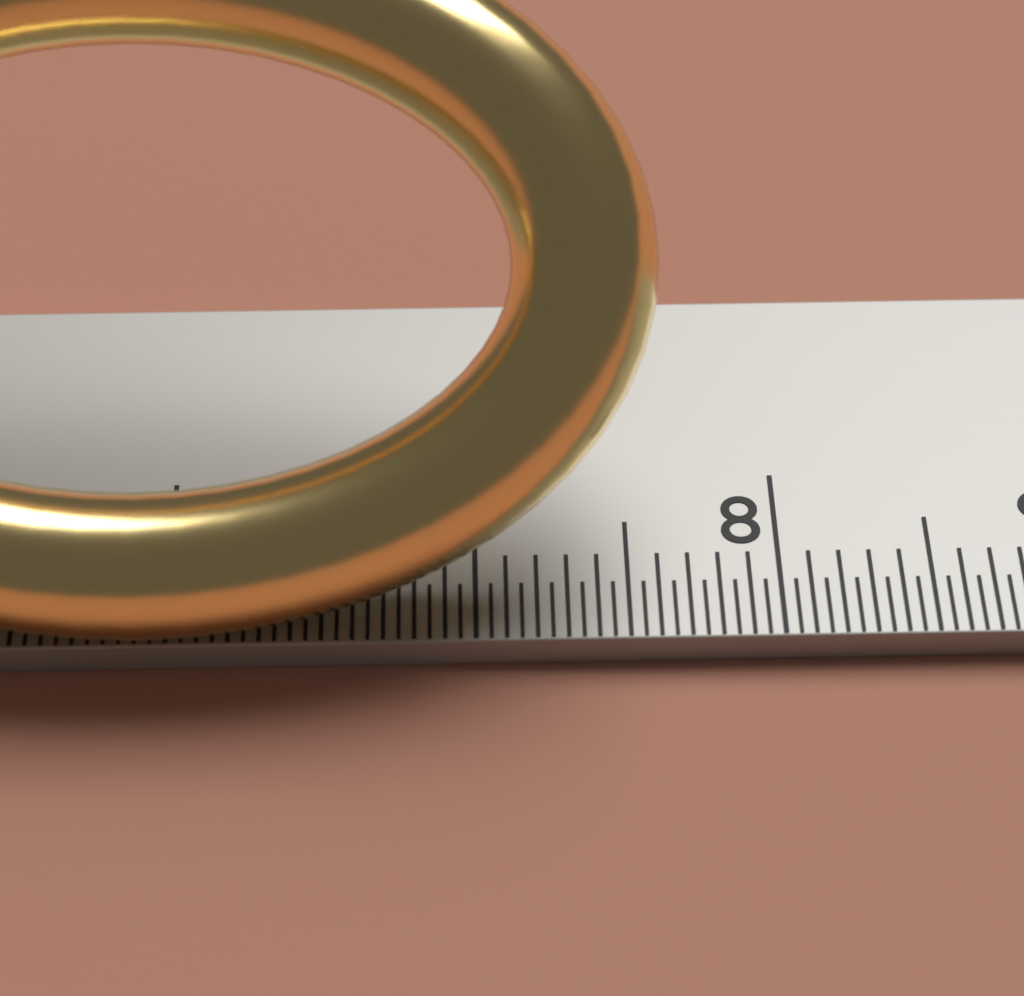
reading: 7.60 cm
